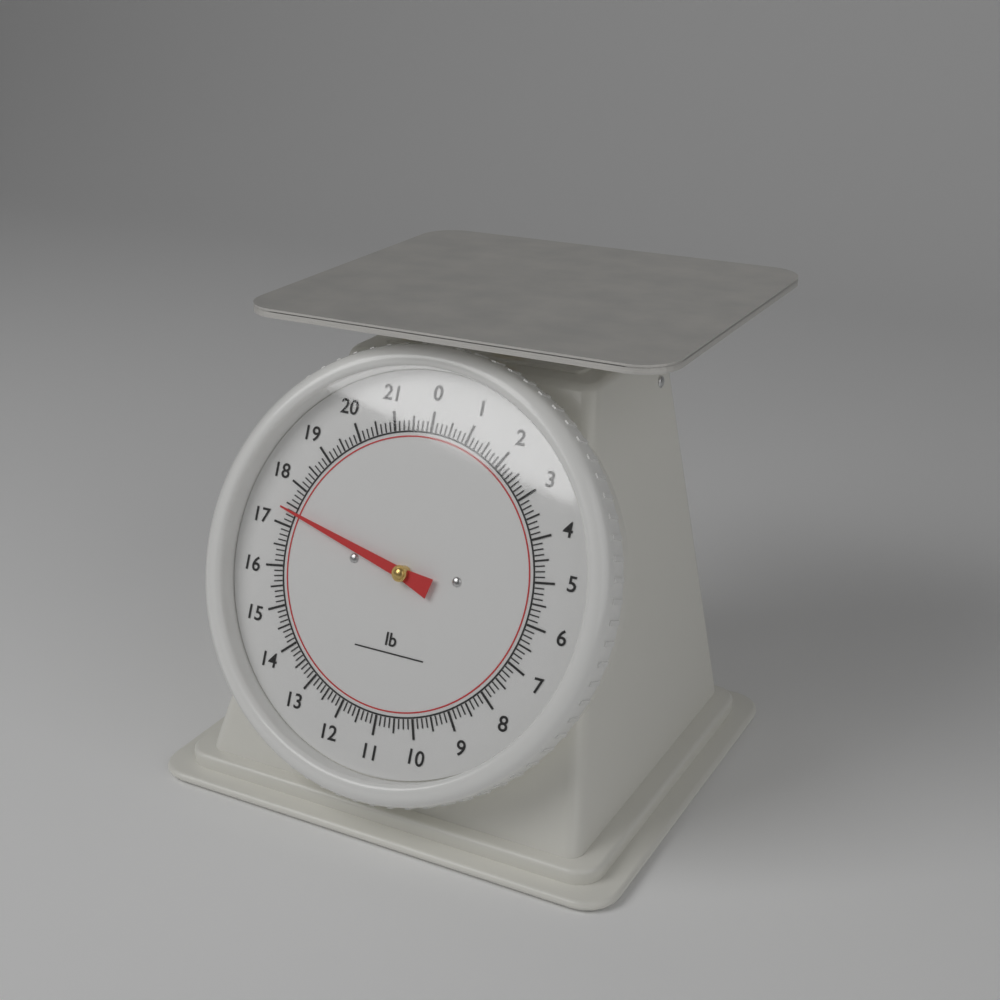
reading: 17.375 lb
